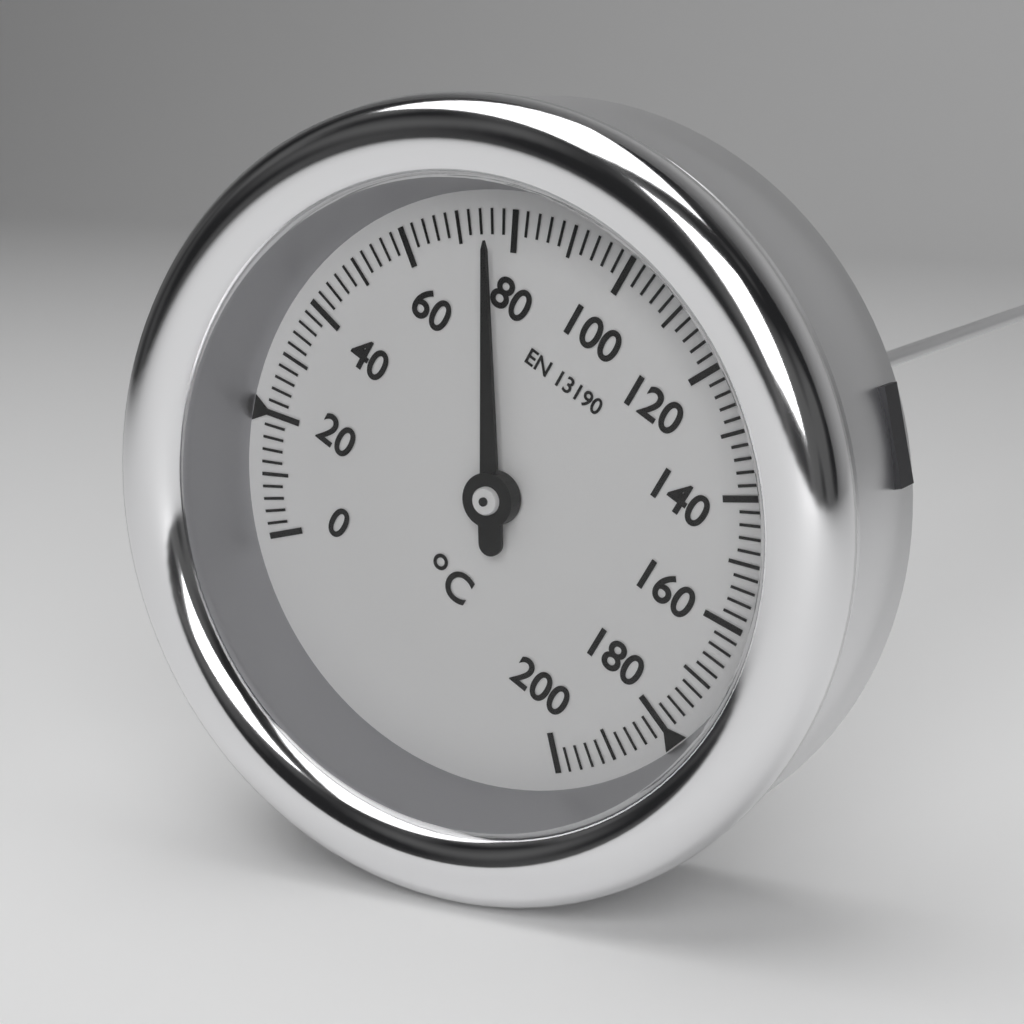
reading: 76 °C
